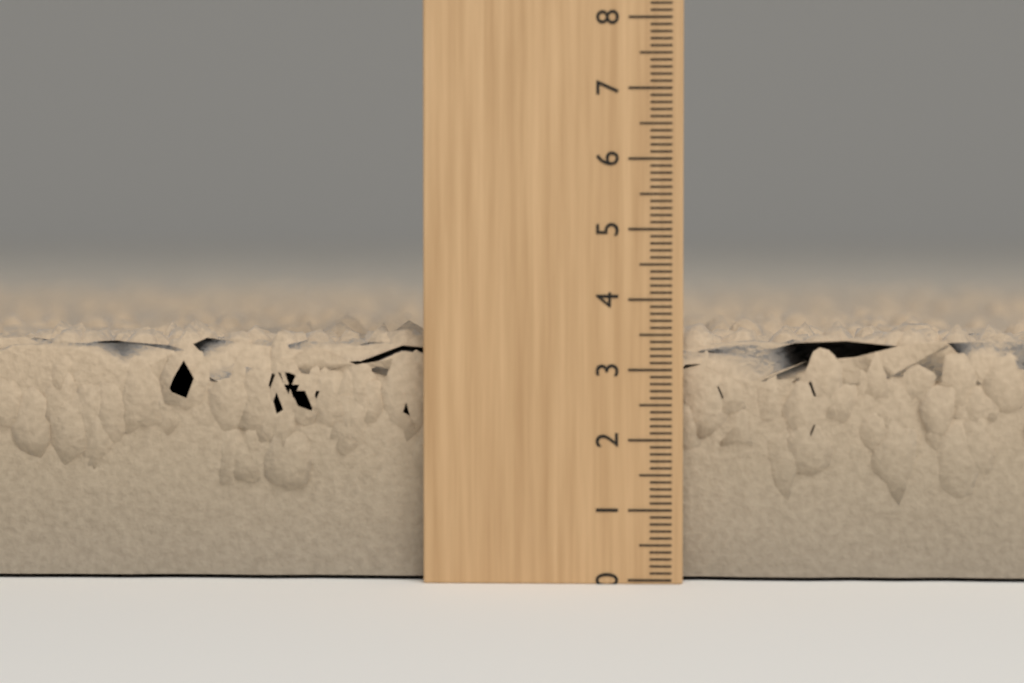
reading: 3.7 (no unit)
